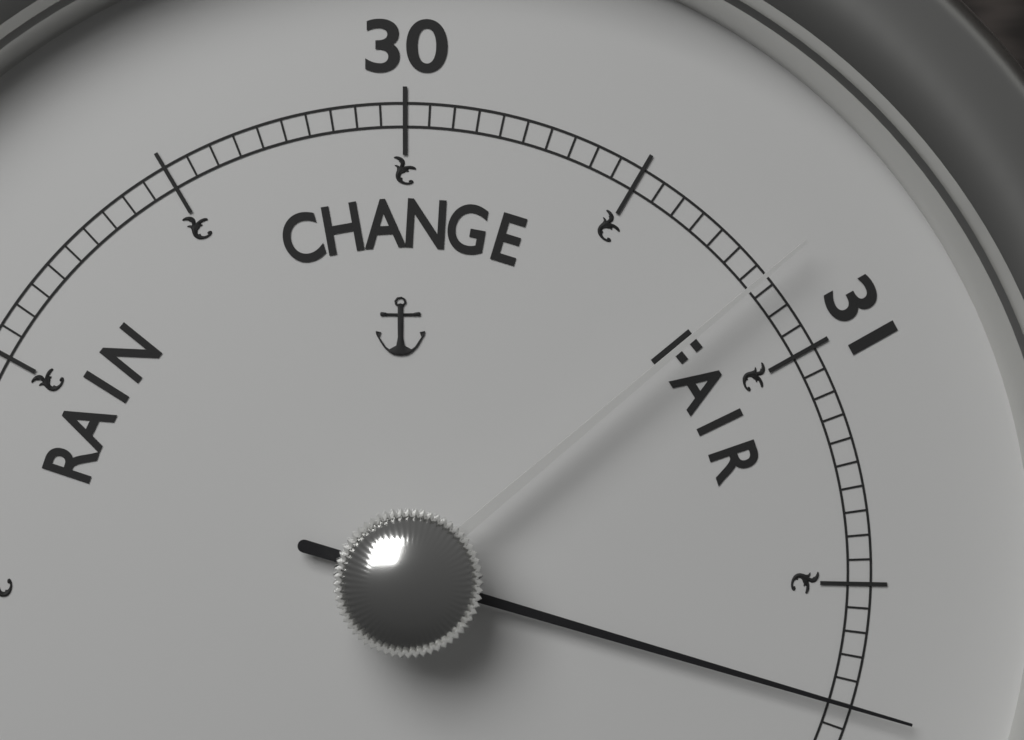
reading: 31.75 (no unit)
